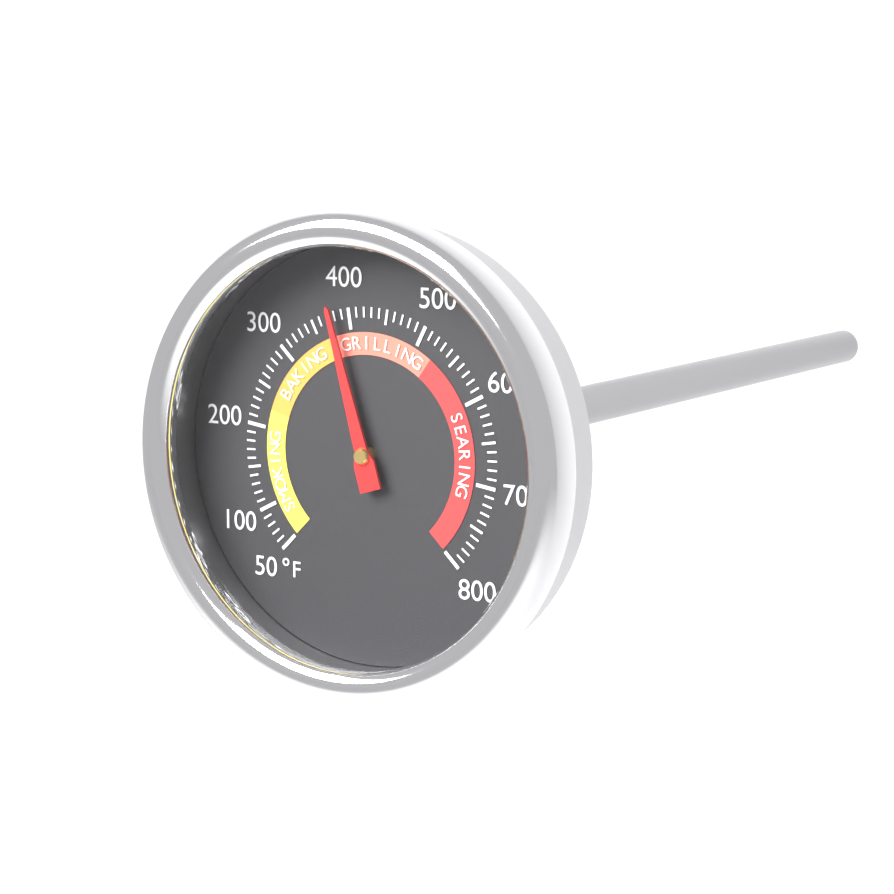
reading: 380 °F
